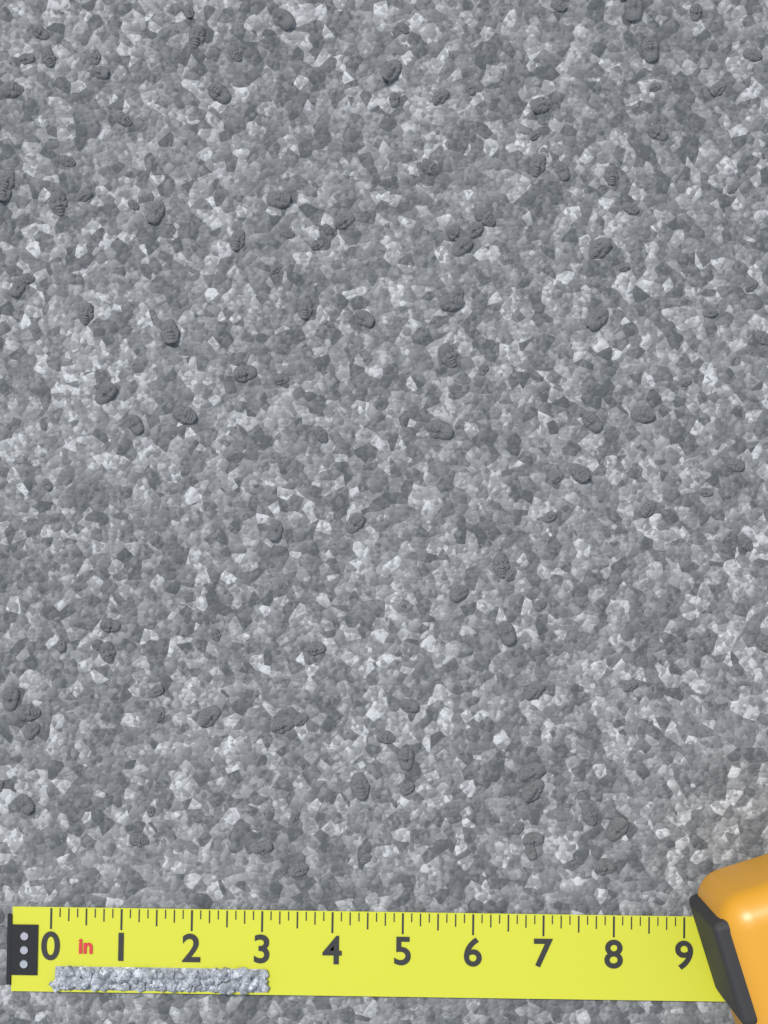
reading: 3.125 in
